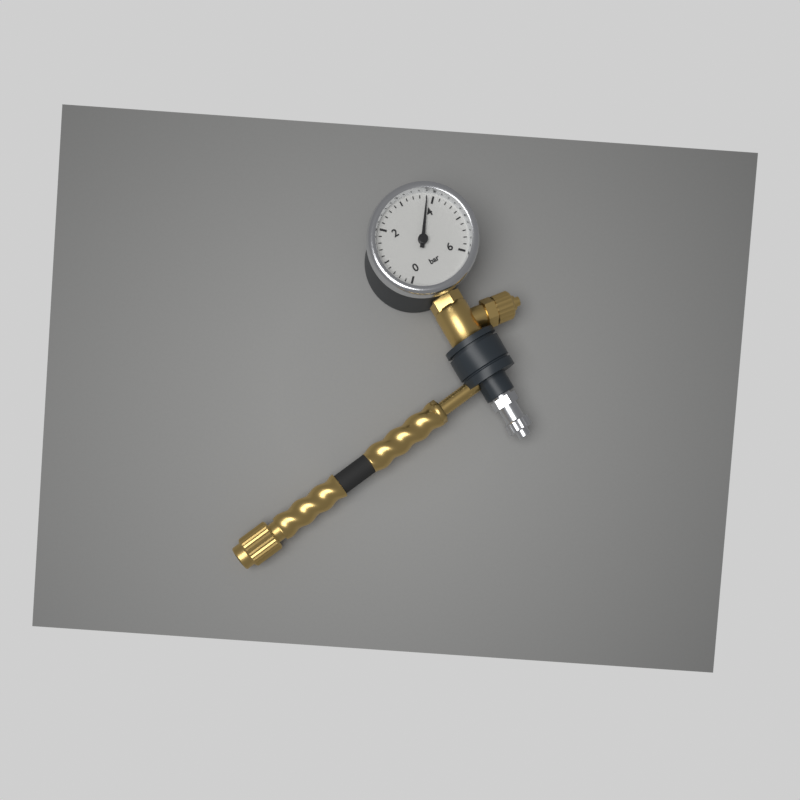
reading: 3.8 bar
